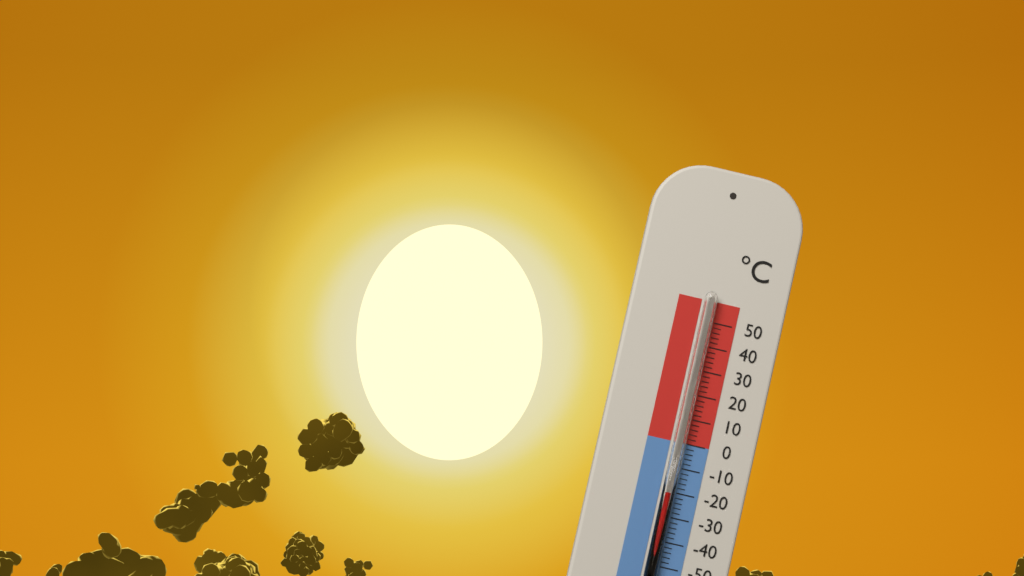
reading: -20 °C
